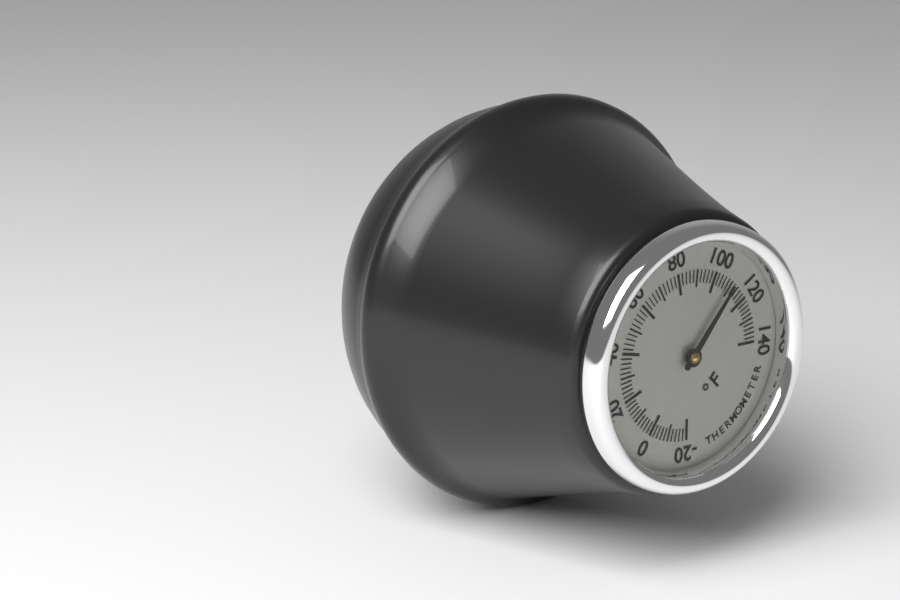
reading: 110 °F
